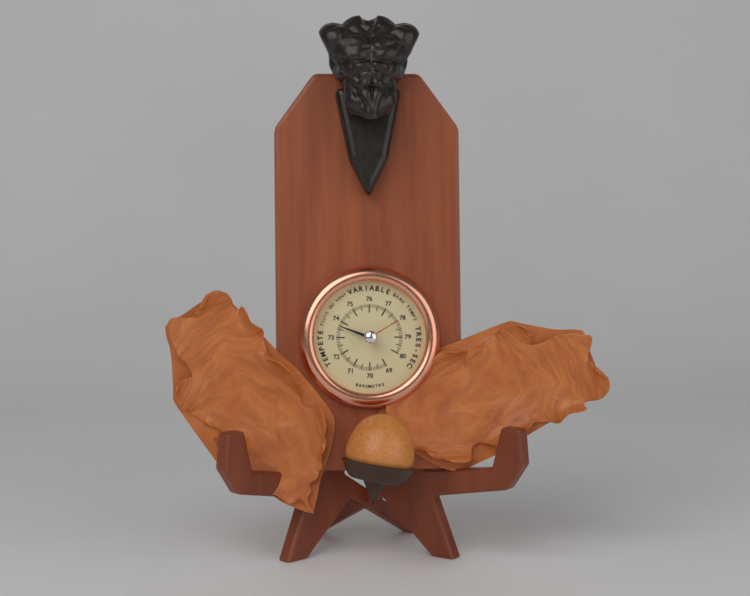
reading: 73.7 (no unit)
